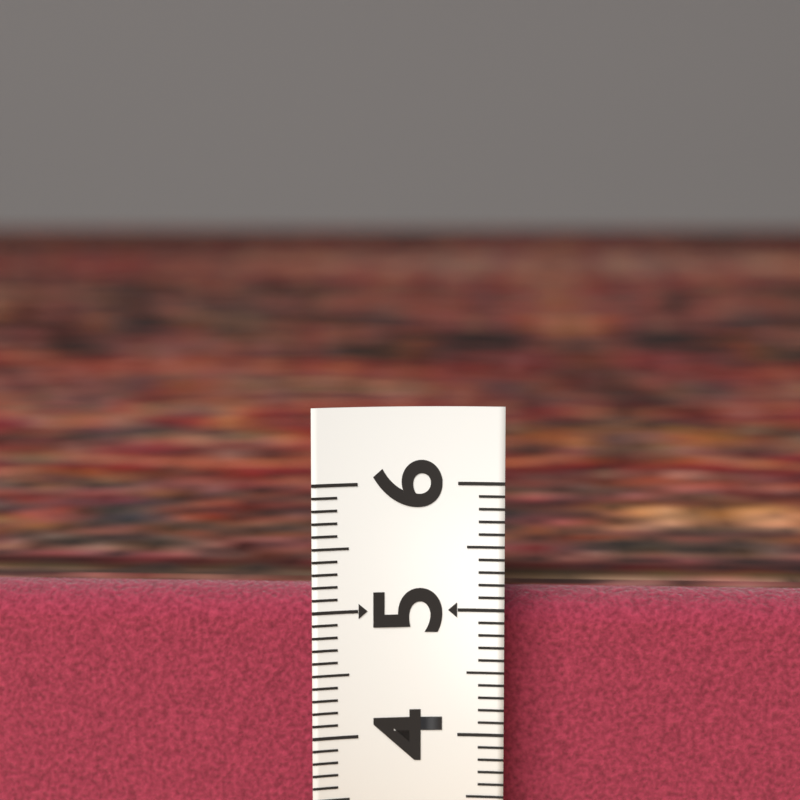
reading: 5.1 (no unit)
